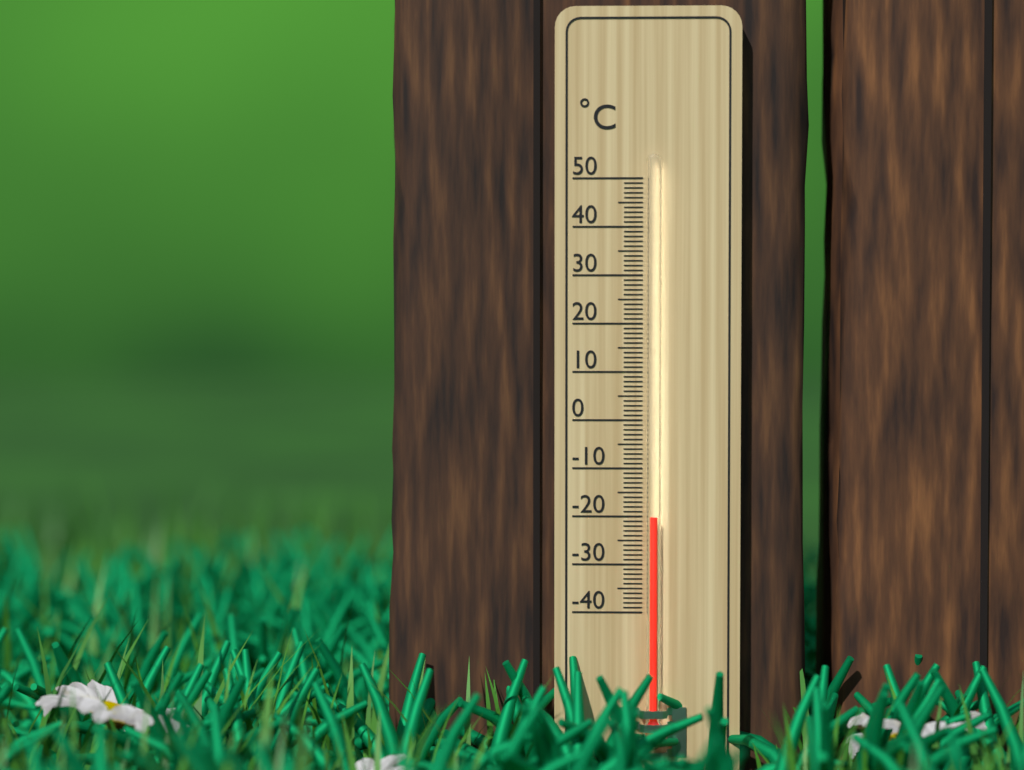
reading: -20 °C
